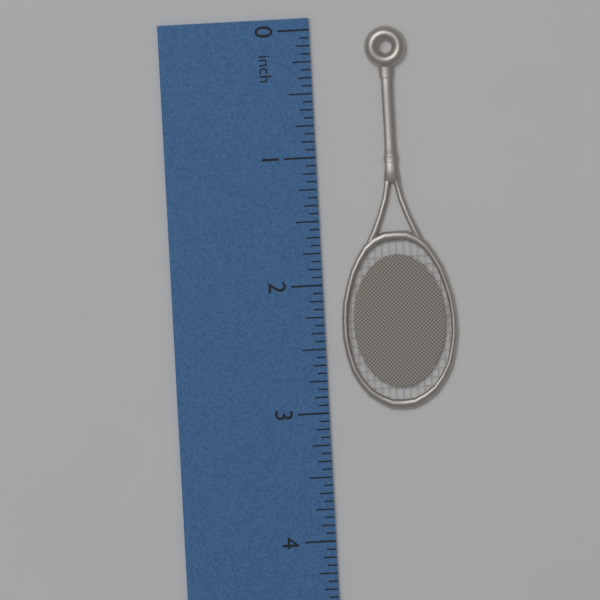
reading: 3.0000 inch
